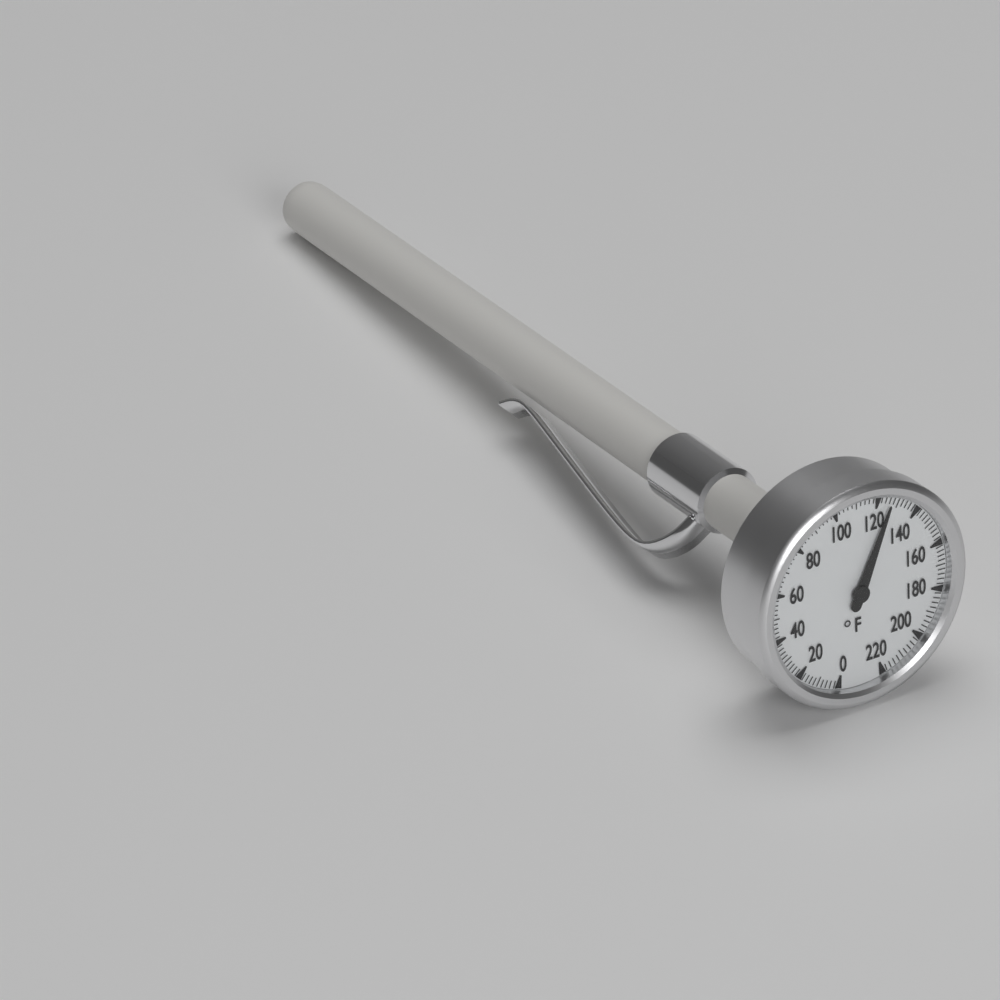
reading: 126 °F
